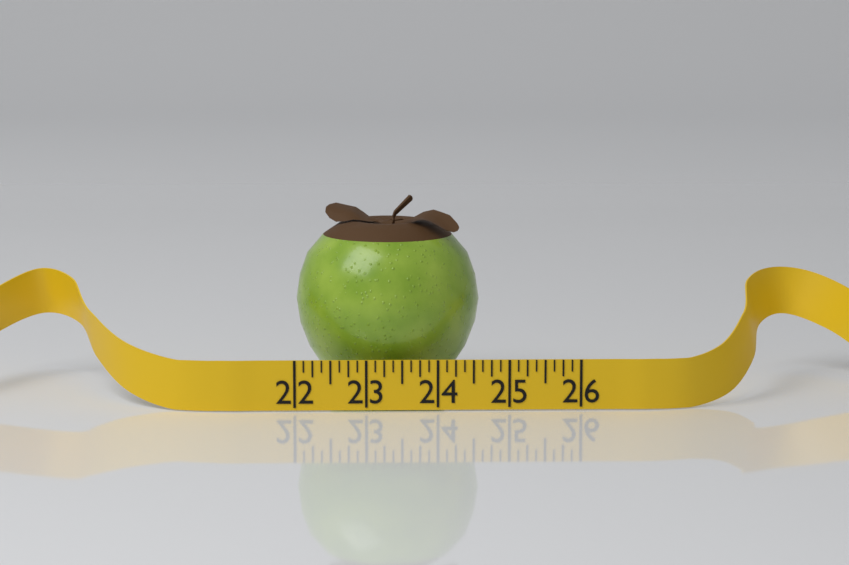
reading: 24.625 (no unit)
